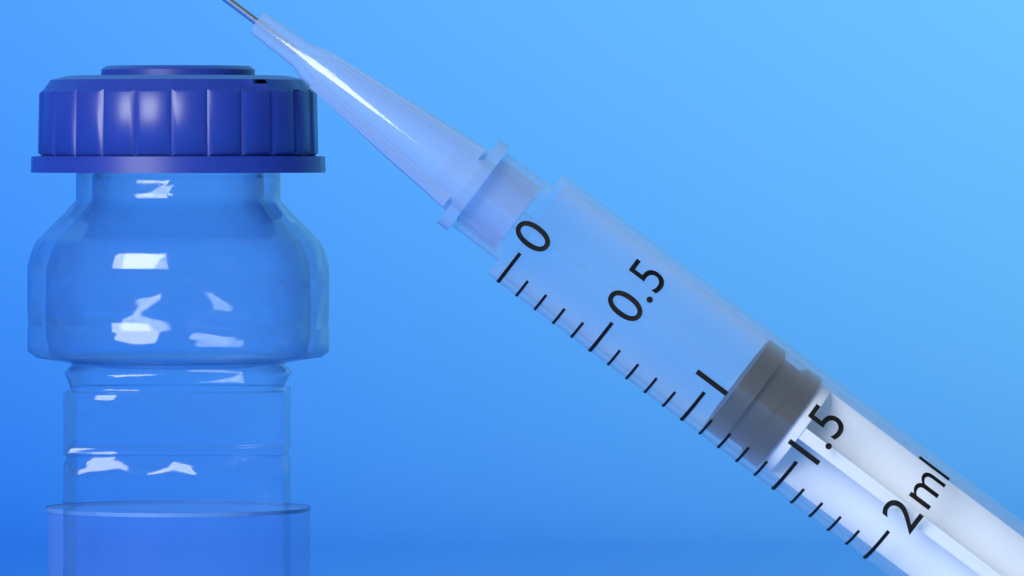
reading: 1.1 ml
